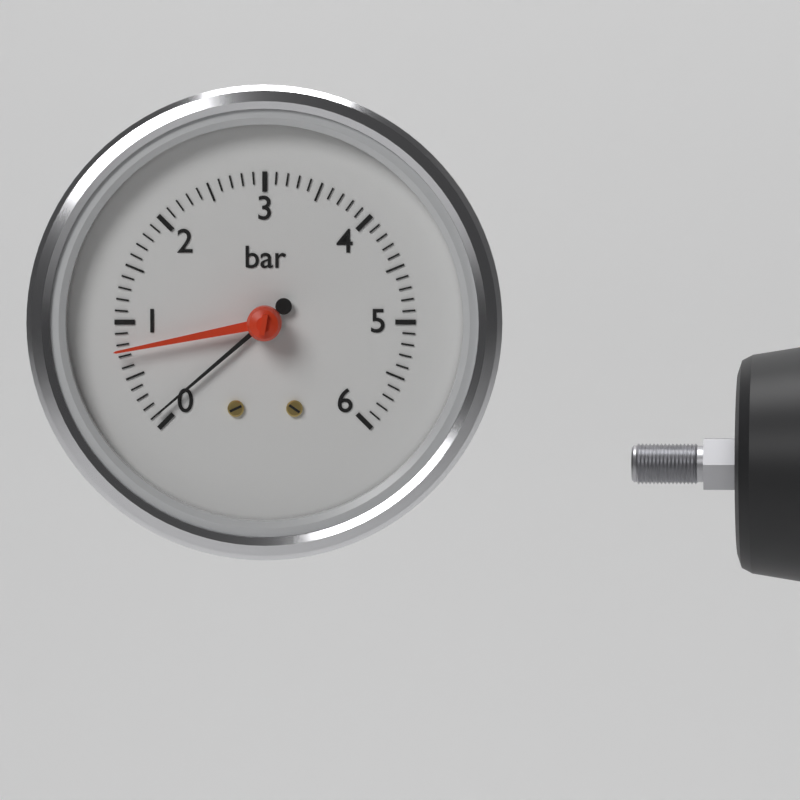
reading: 0.1 bar
